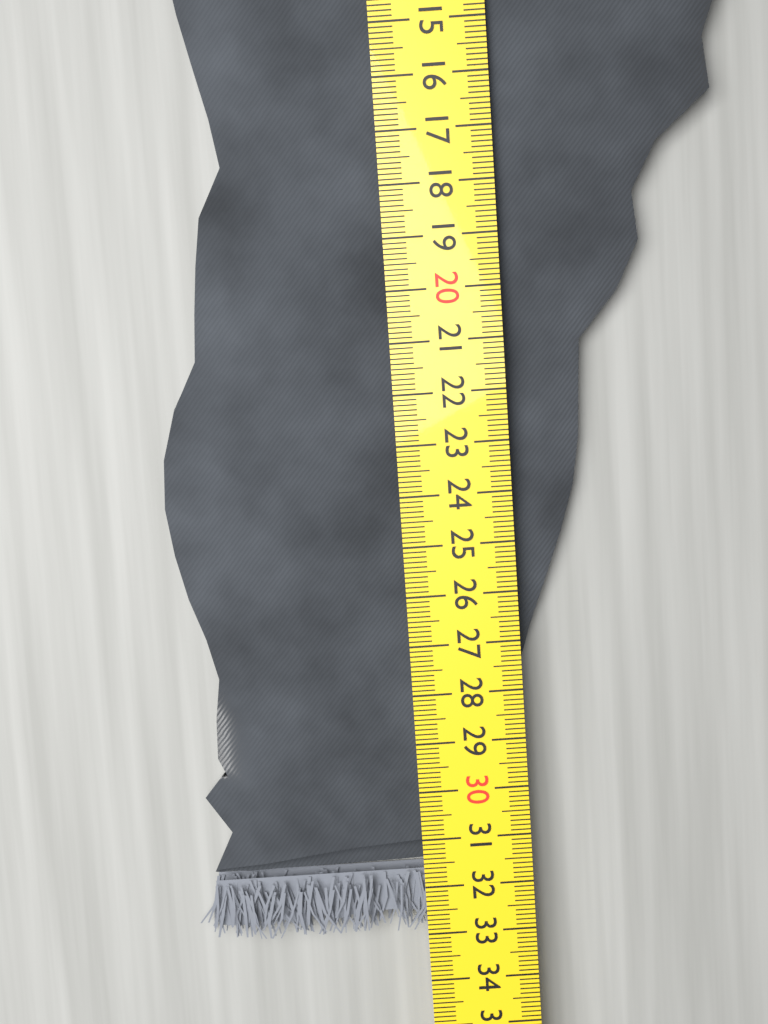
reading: 33.0 cm
